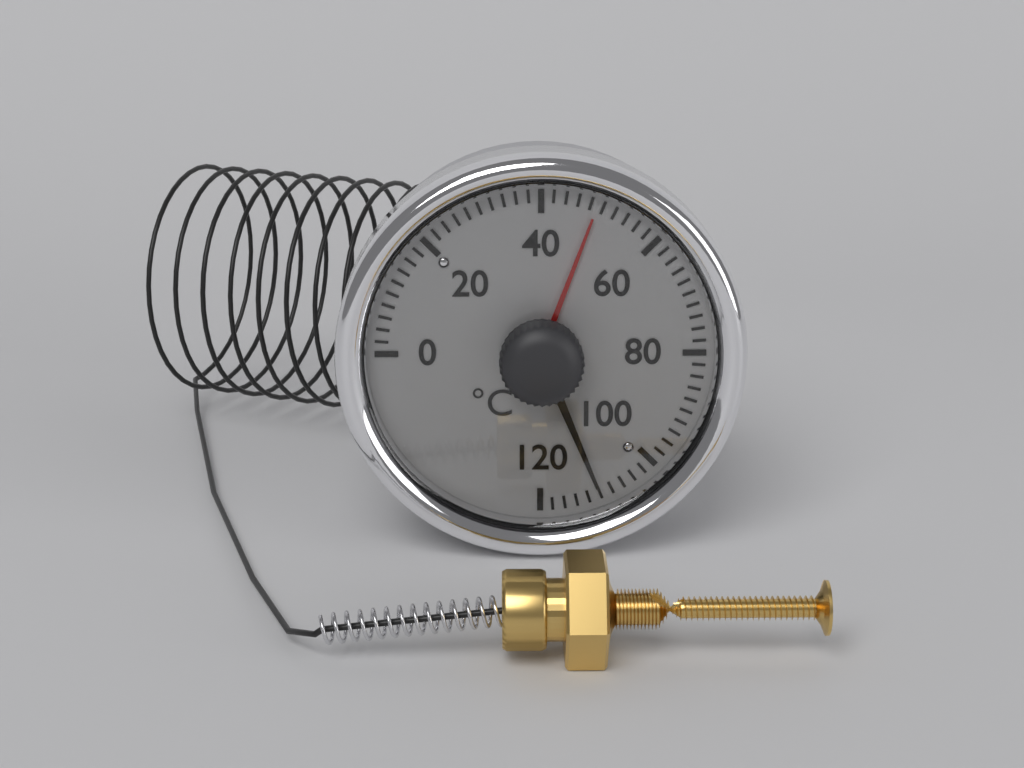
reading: 110 °C
